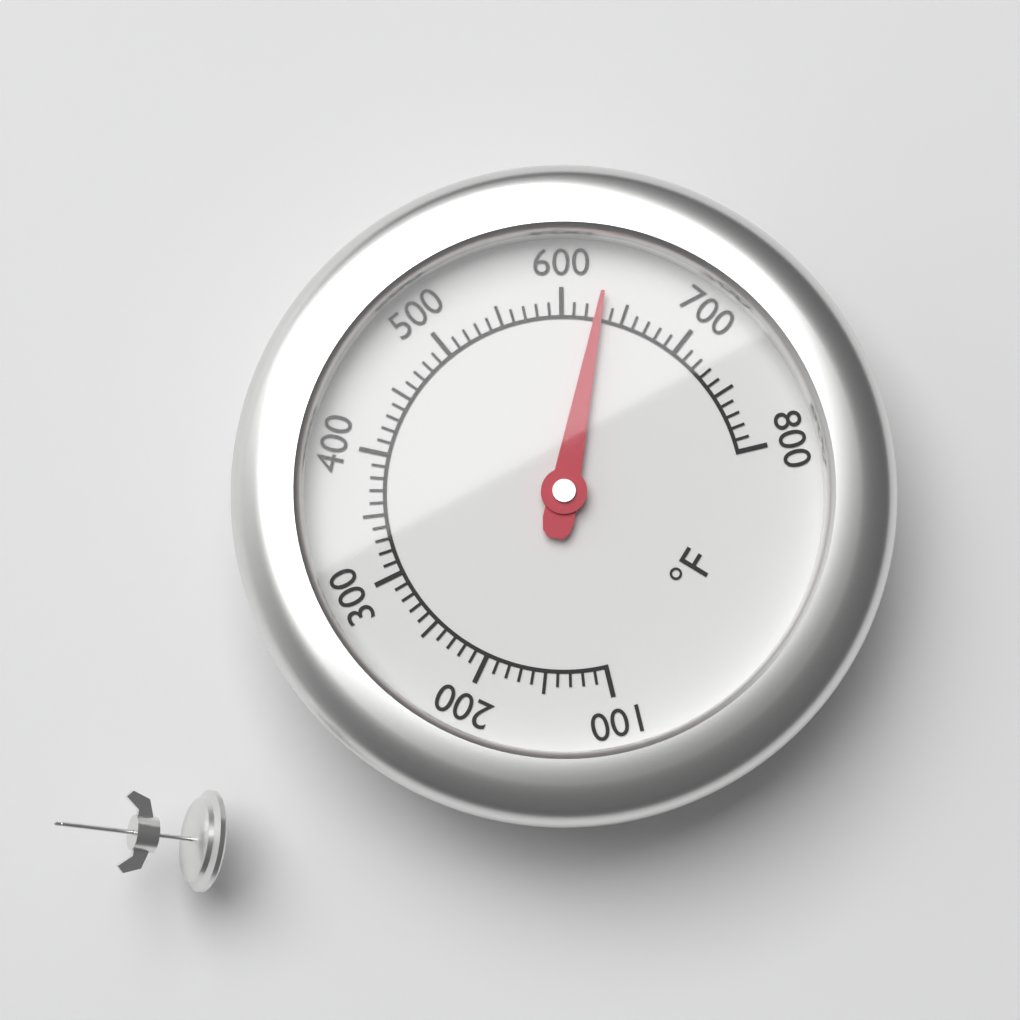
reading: 630 °F
